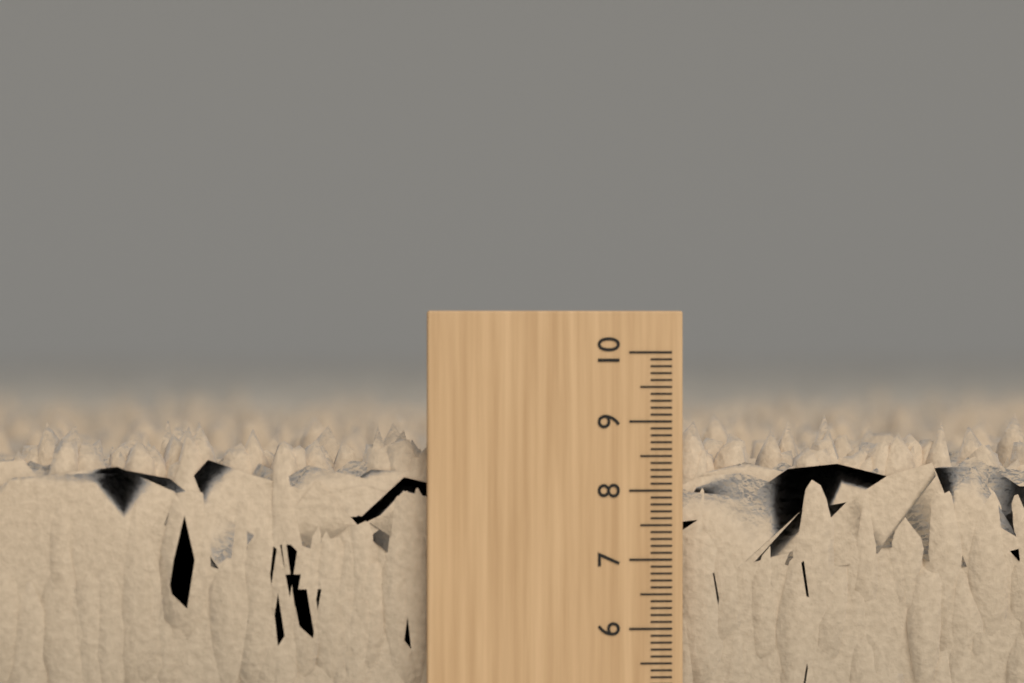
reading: 9.1 (no unit)
